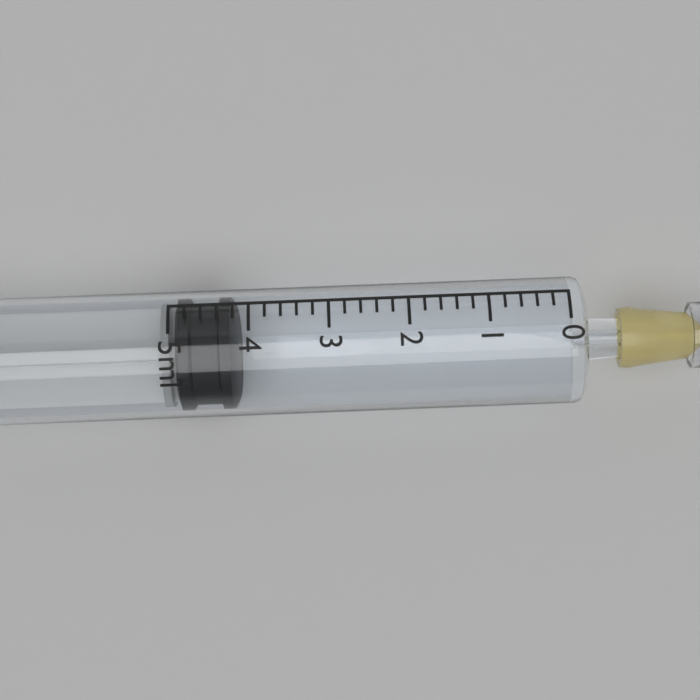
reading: 4.2 ml
